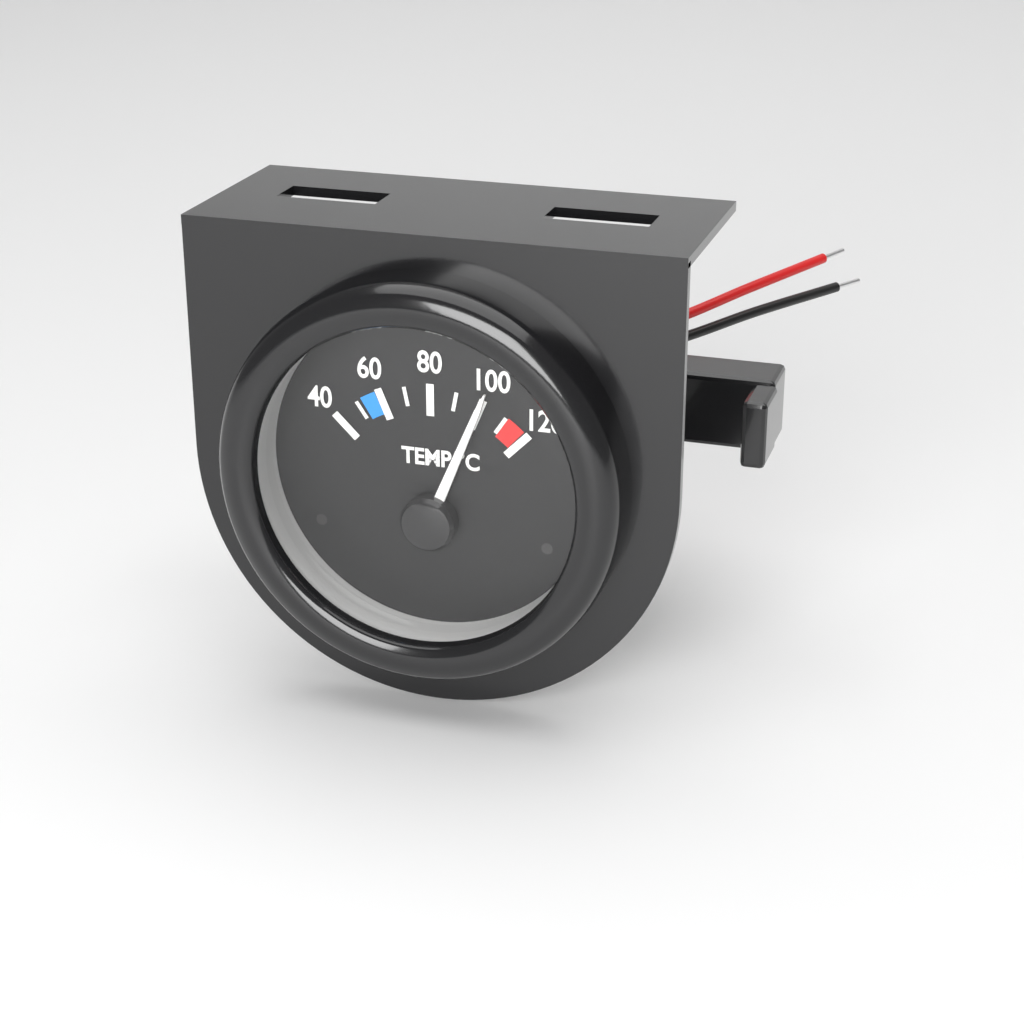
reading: 100 °C
